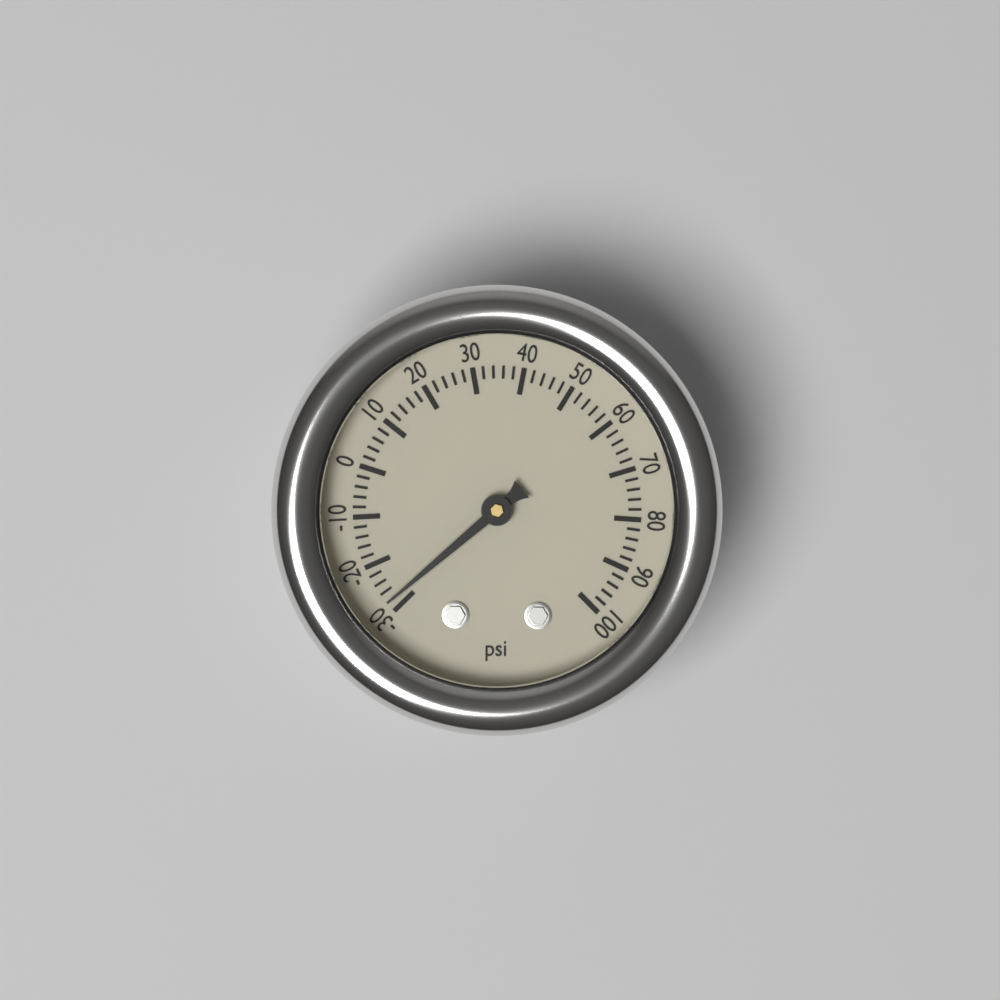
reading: -28 psi
